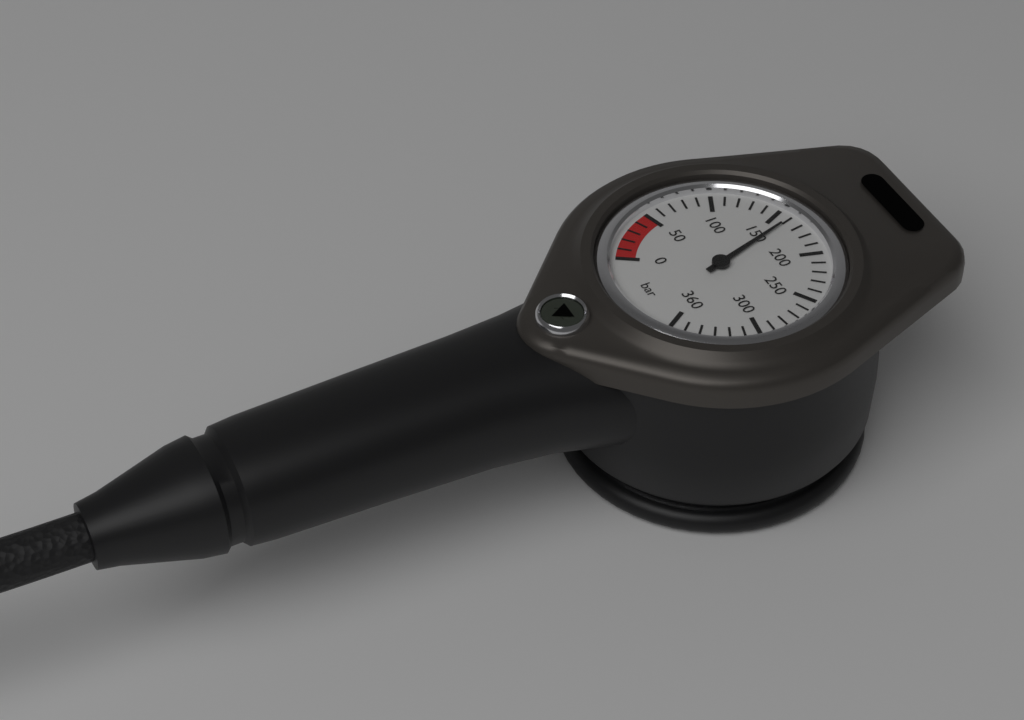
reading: 160 bar
